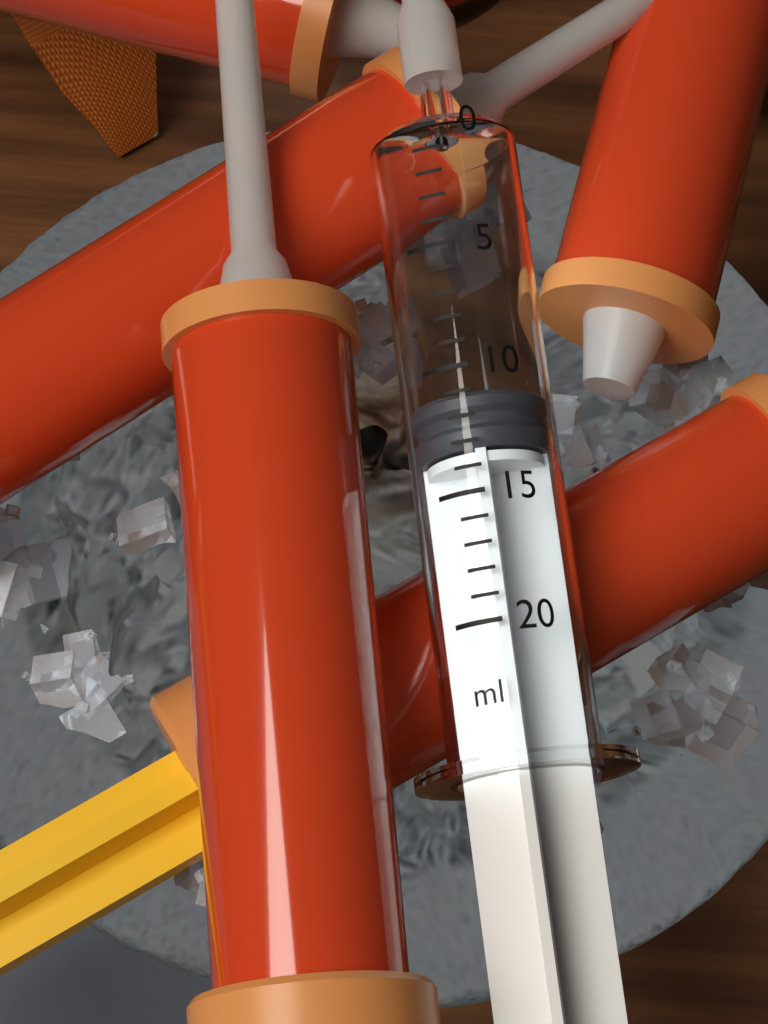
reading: 11 ml
